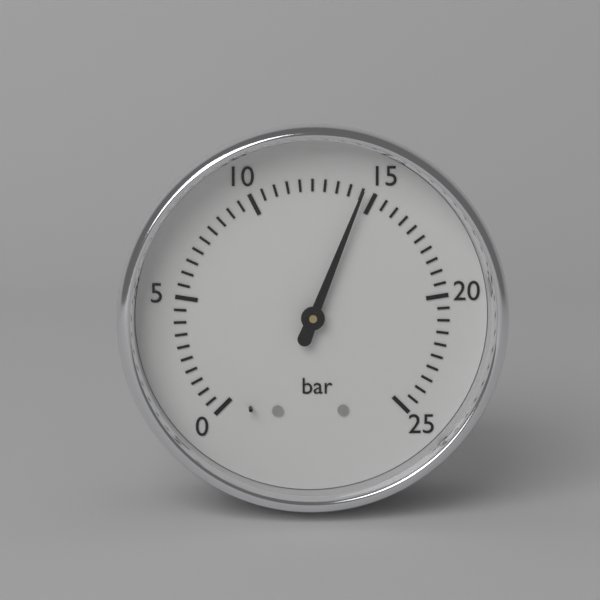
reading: 14.5 bar
